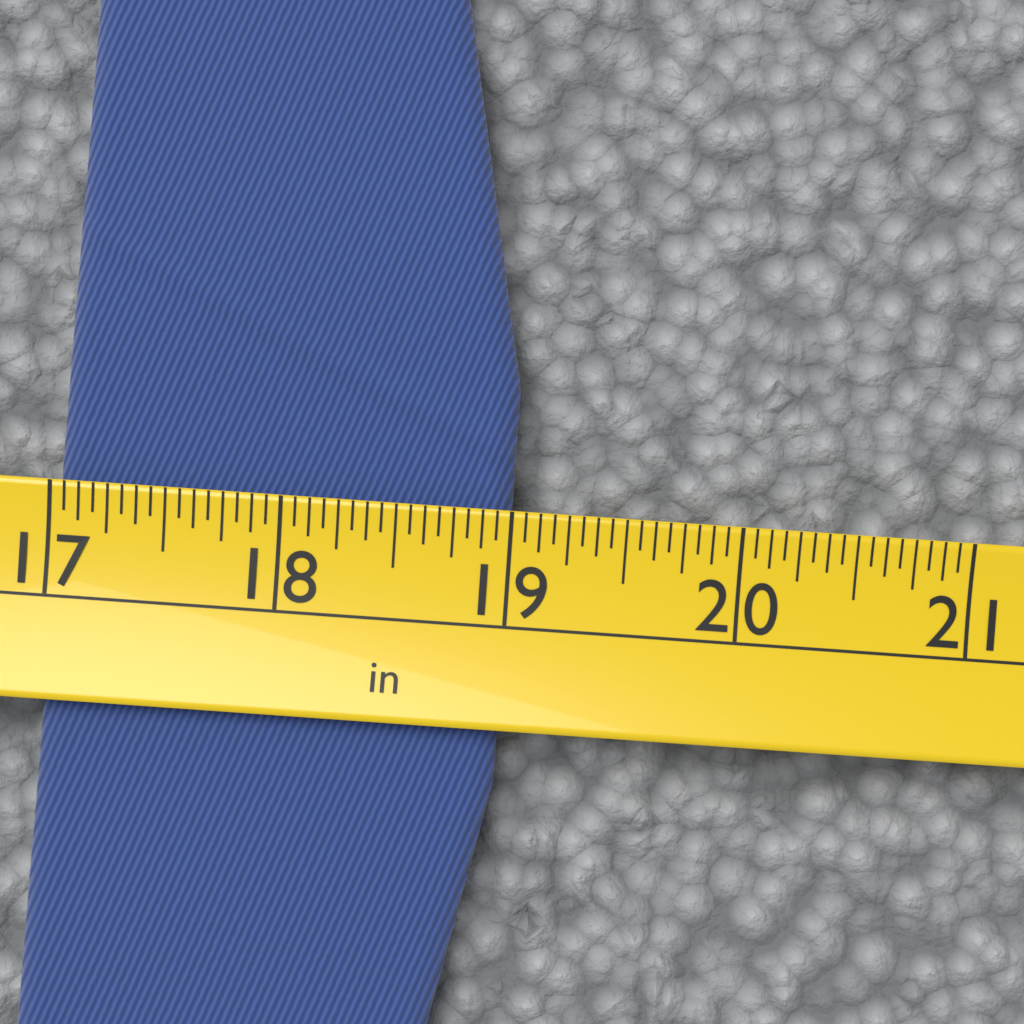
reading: 19.0000 in
